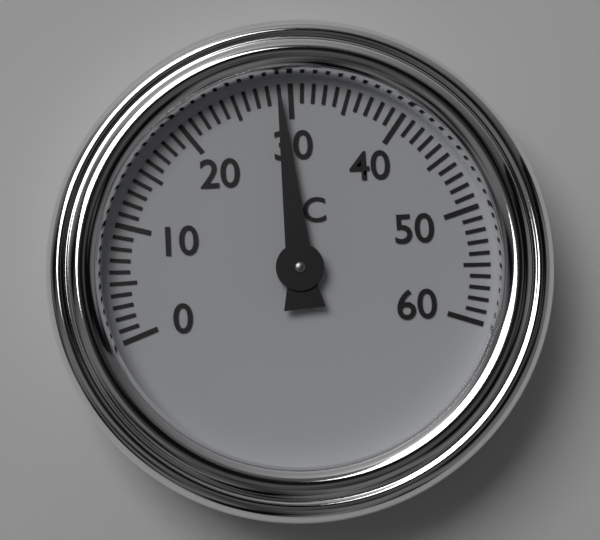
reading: 29 °C
